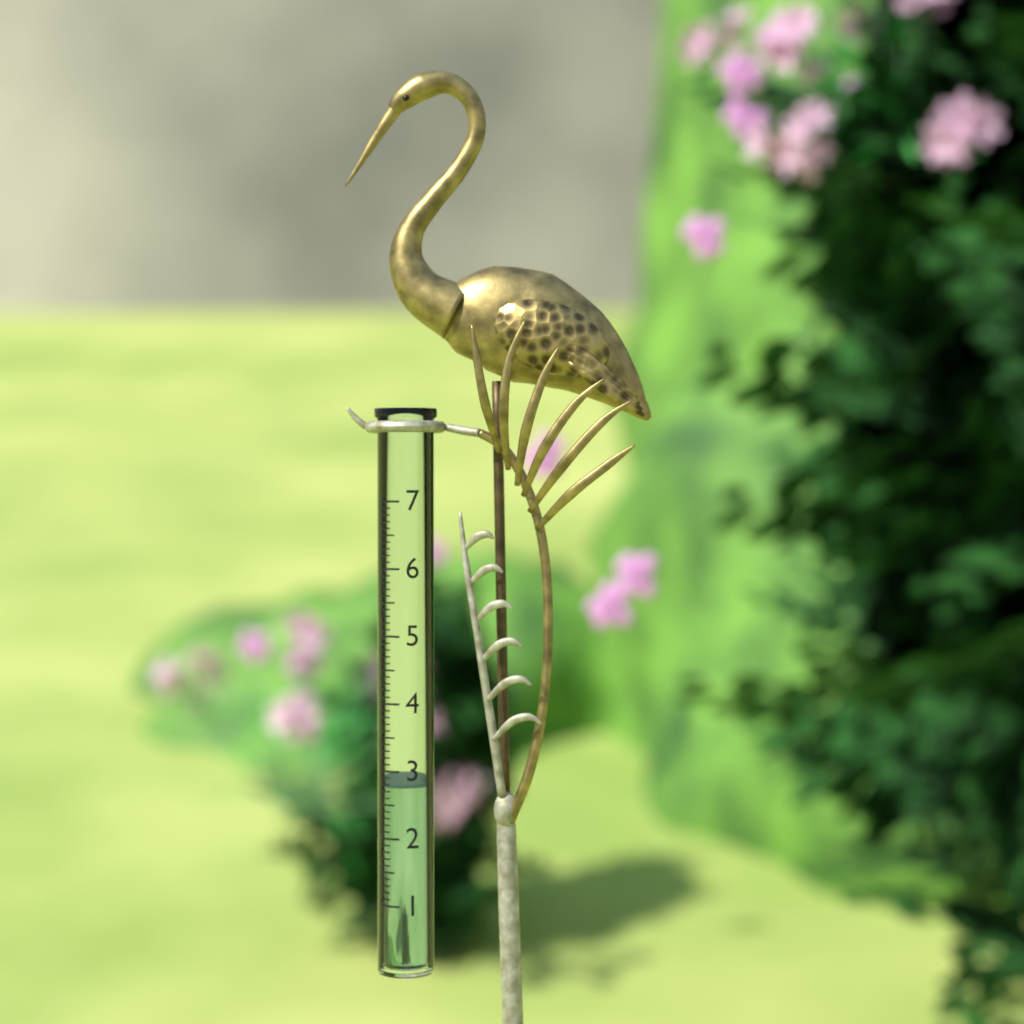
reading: 2.8 (no unit)
